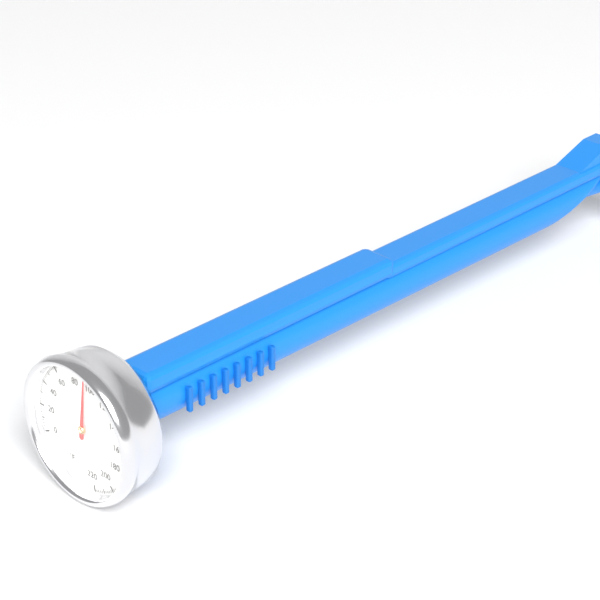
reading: 94 °F
